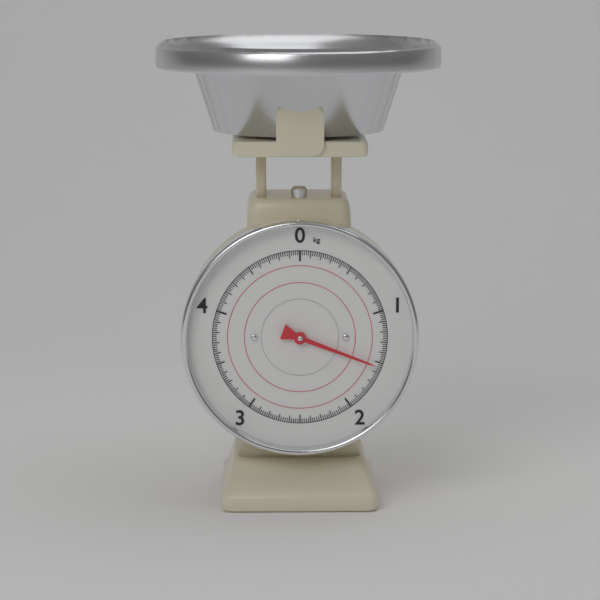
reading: 1.54 kg
